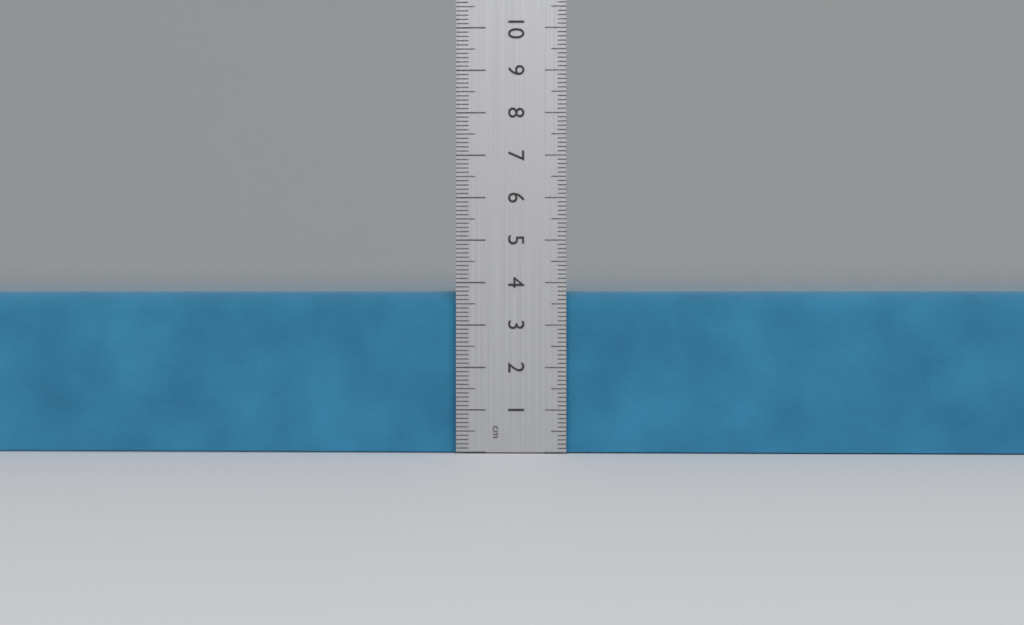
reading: 3.8 cm
